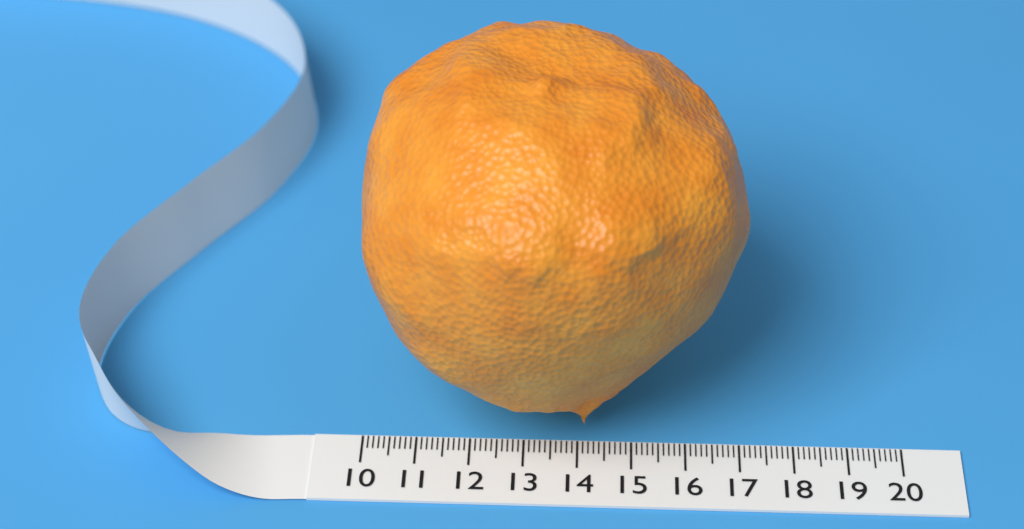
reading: 17.0 (no unit)
